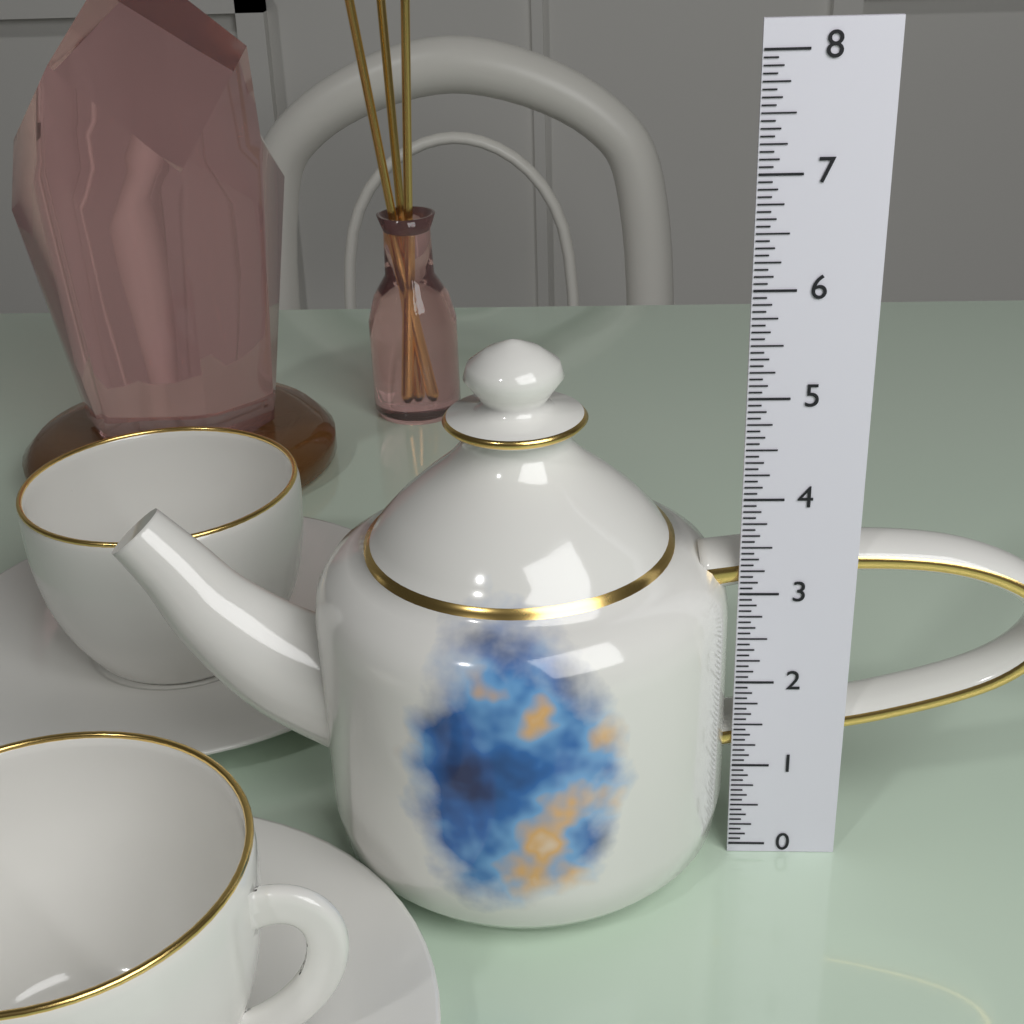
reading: 5.4375 (no unit)
